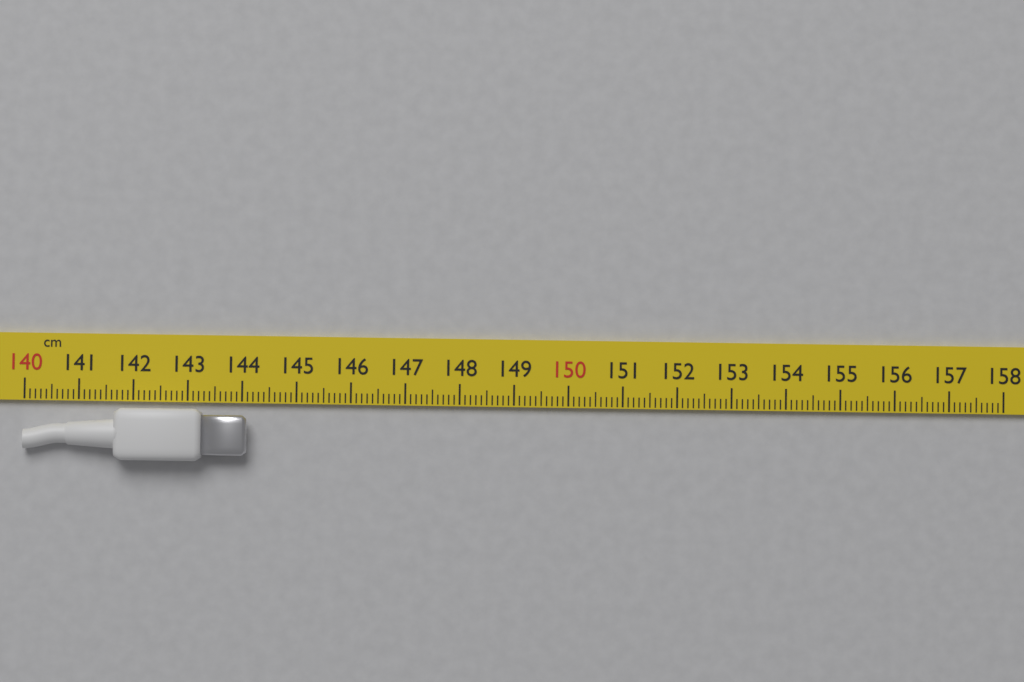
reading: 144.1 cm
